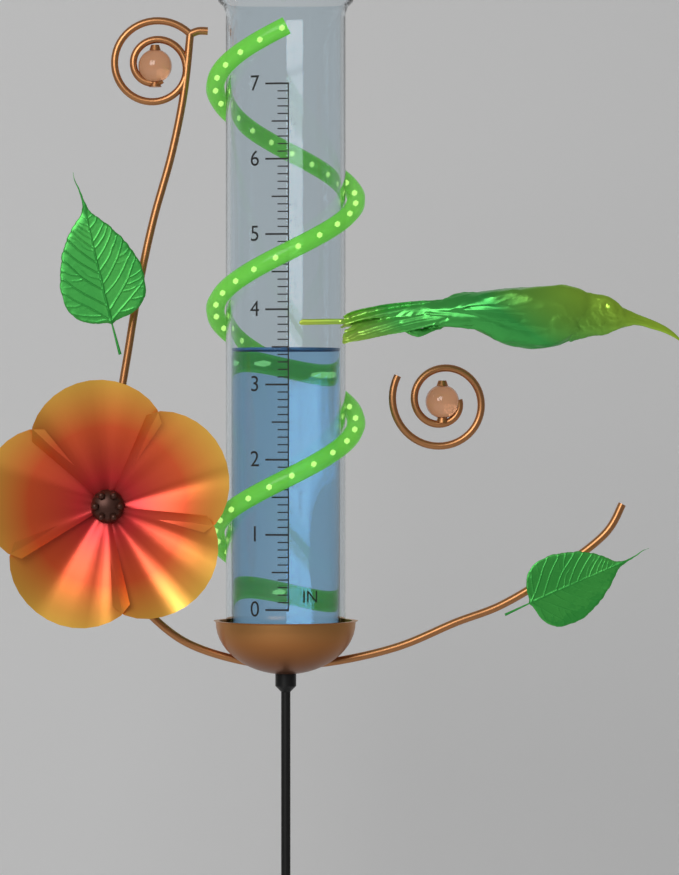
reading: 3.5 in
